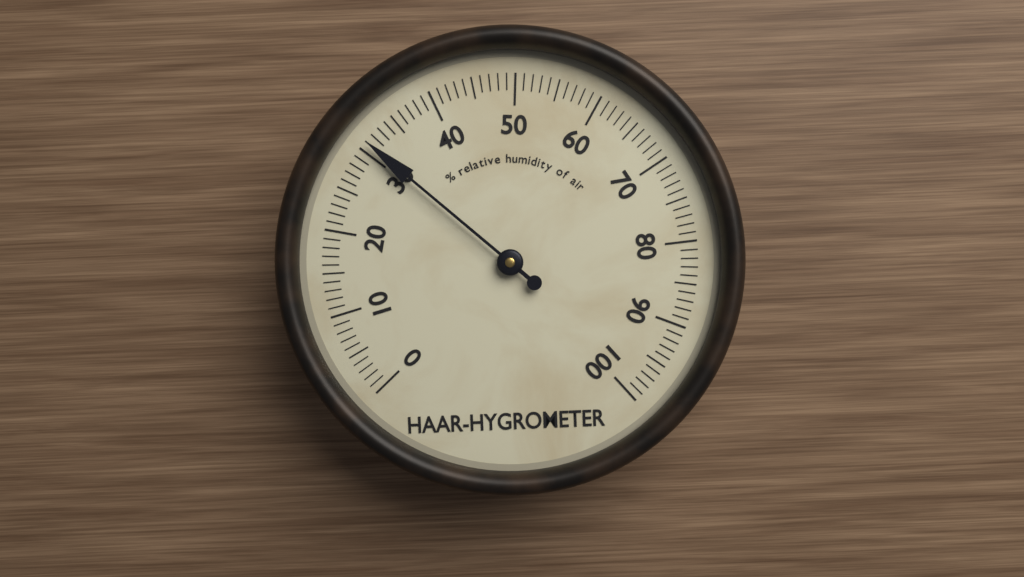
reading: 31 %
